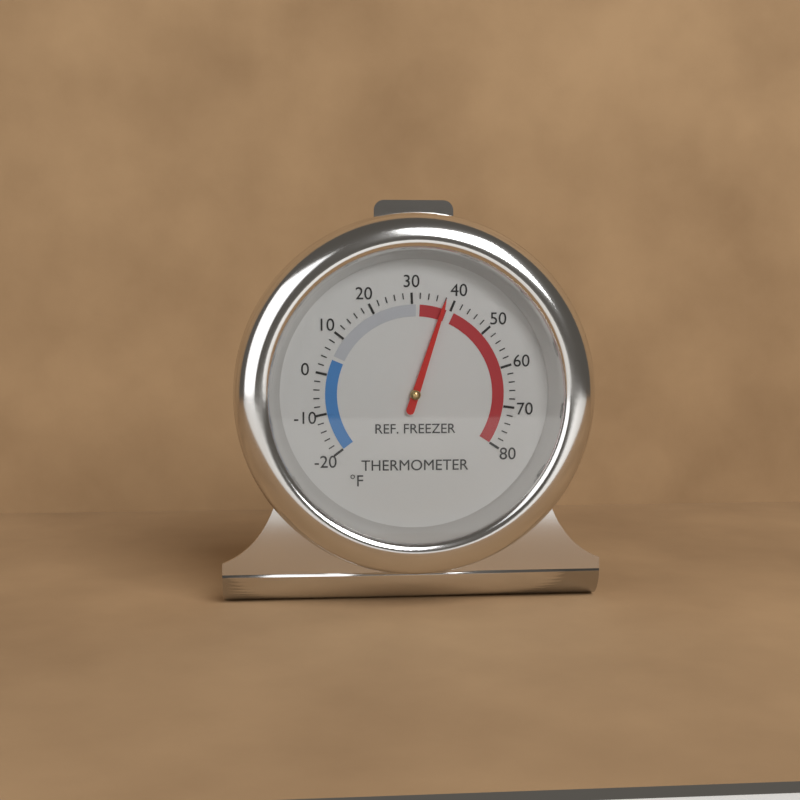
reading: 38 °F
